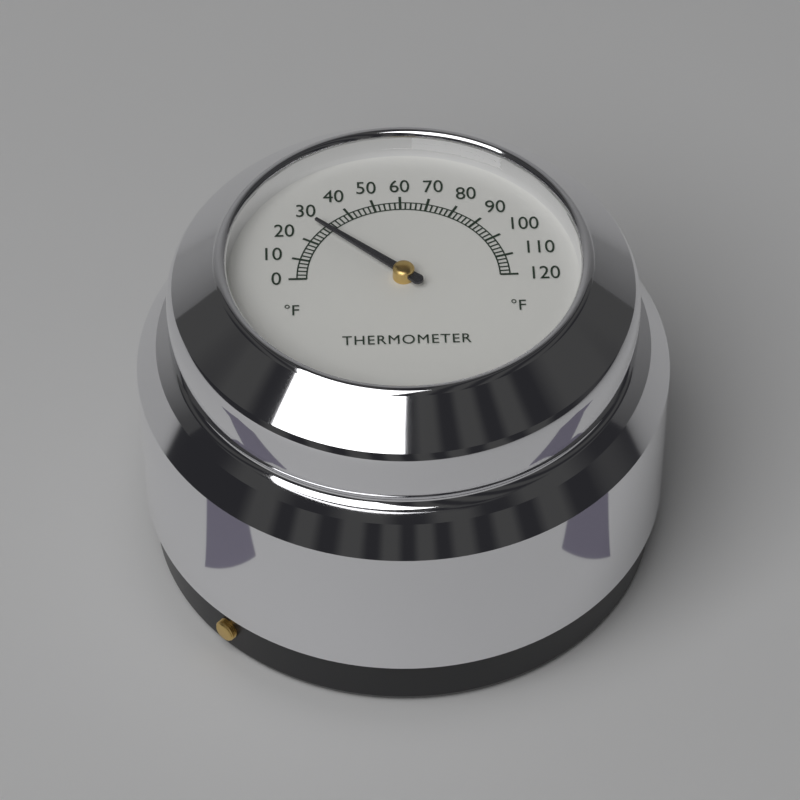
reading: 28 °F
